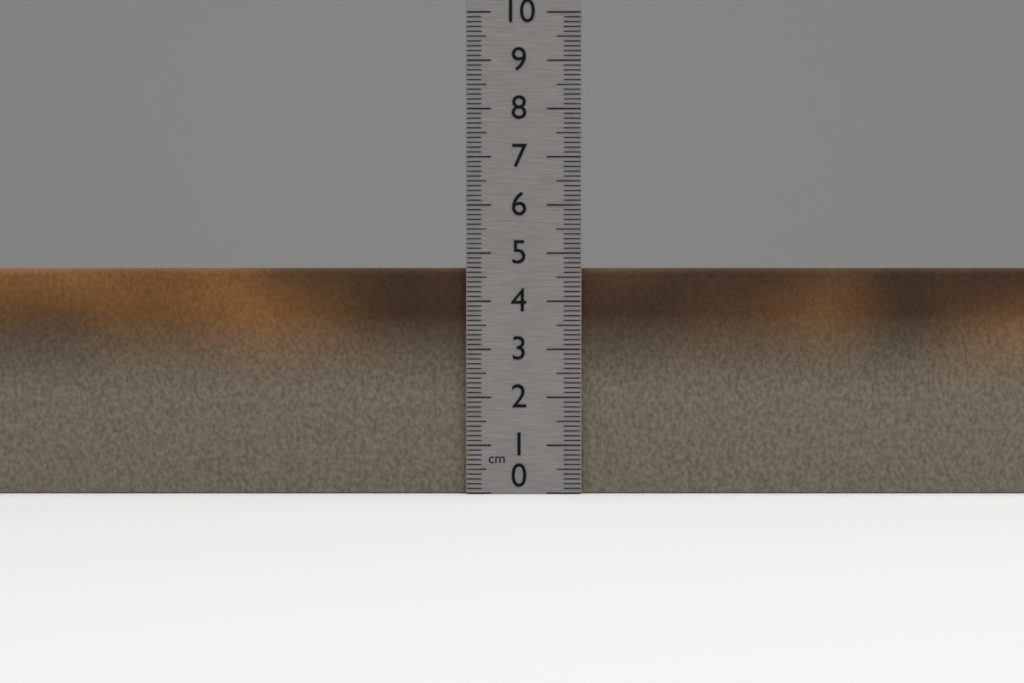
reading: 4.7 cm
